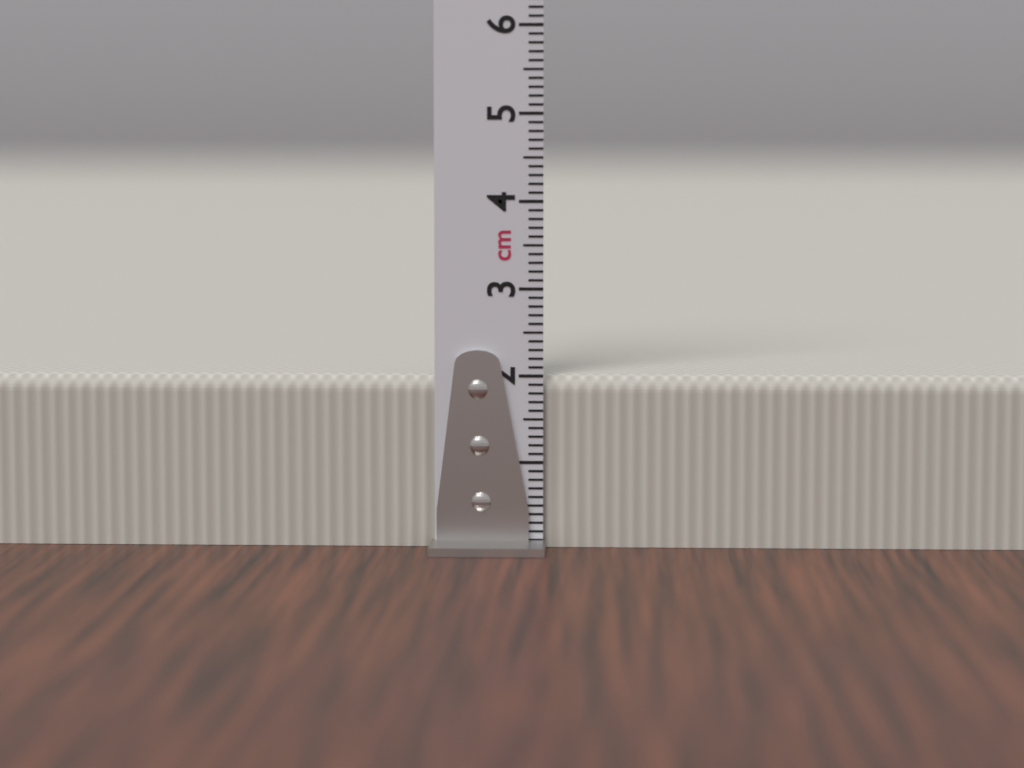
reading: 2.0 cm
